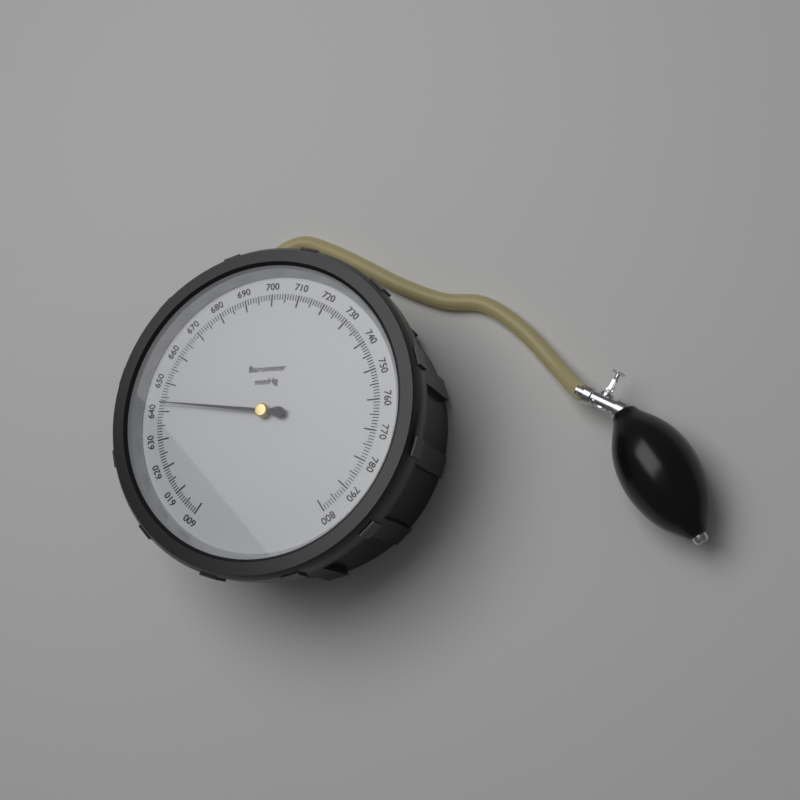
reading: 643 mmHg
